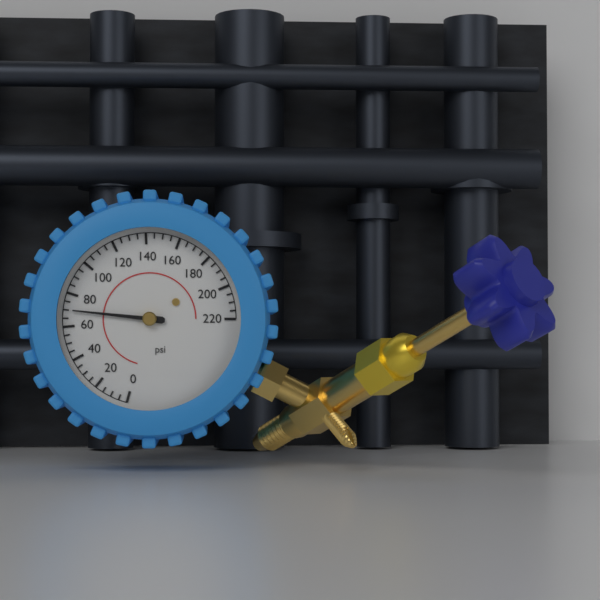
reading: 70 psi
